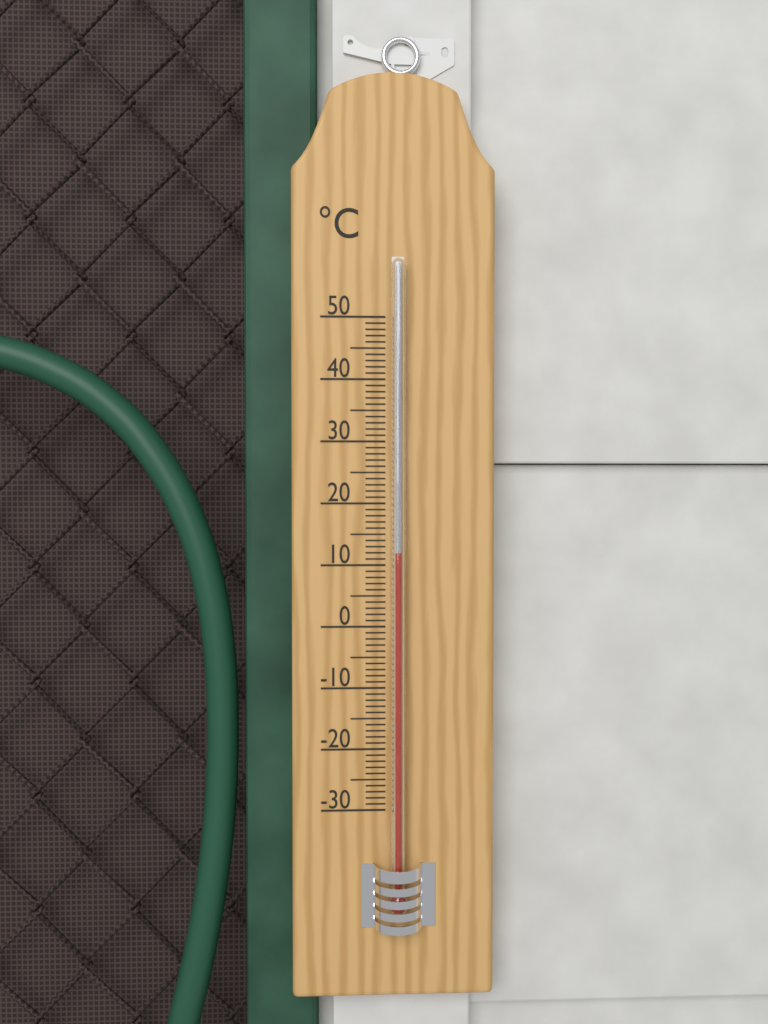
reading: 12 °C
